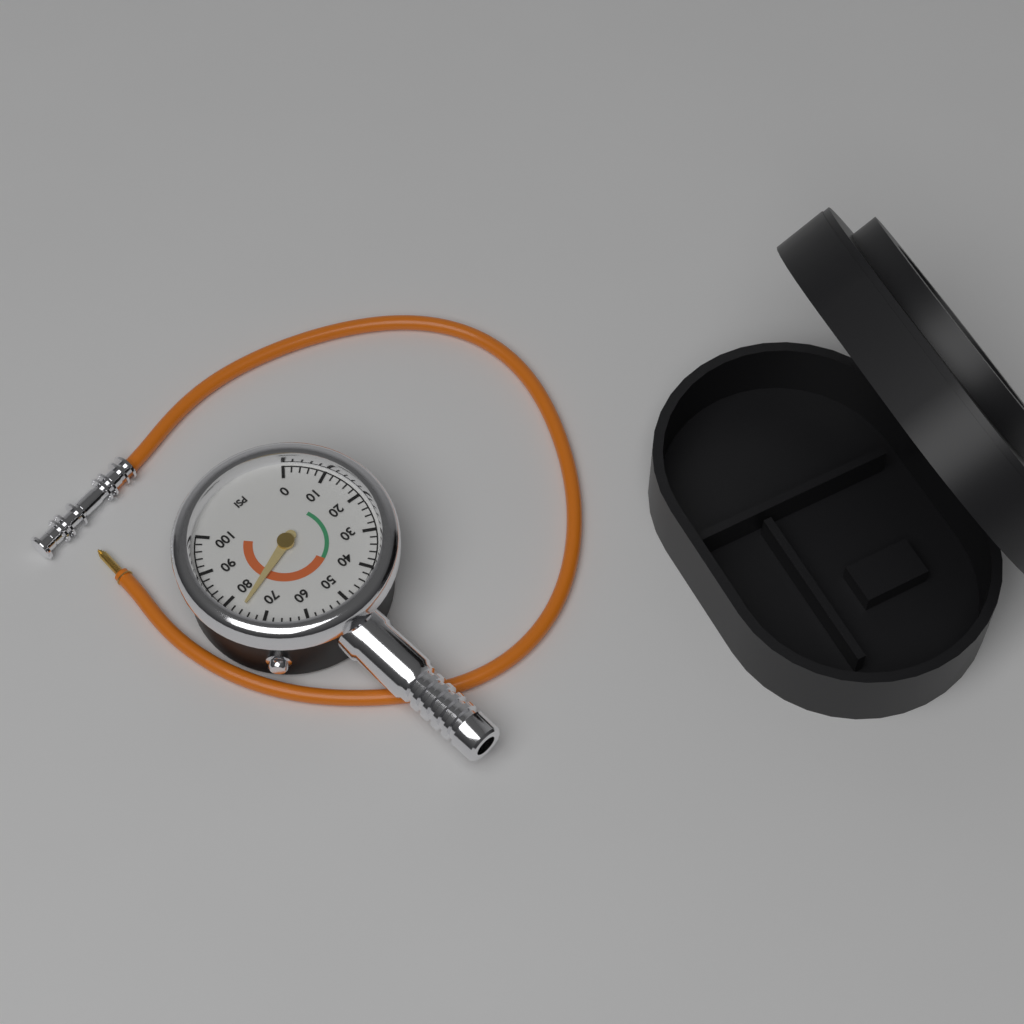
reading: 76 psi
